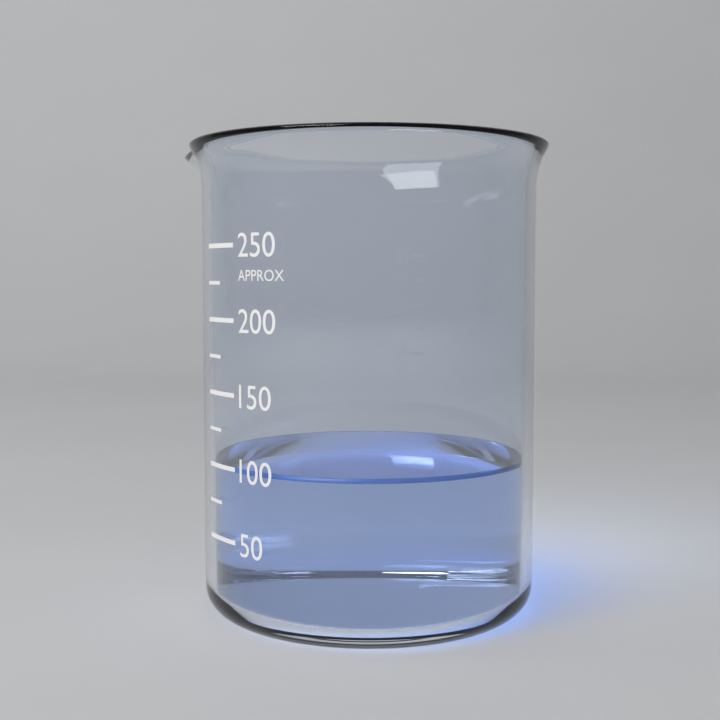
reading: 100 (no unit)
